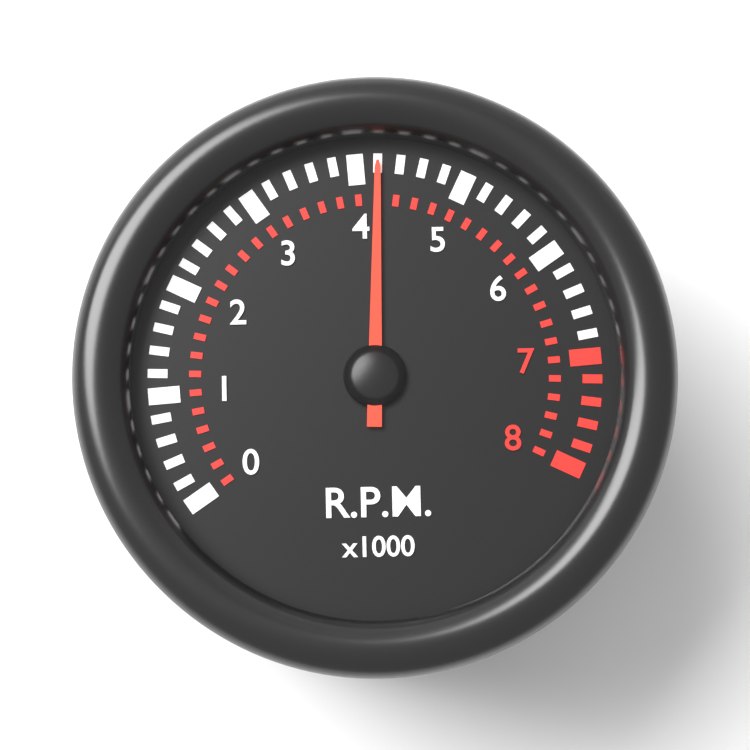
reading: 4.2 x1000 RPM
